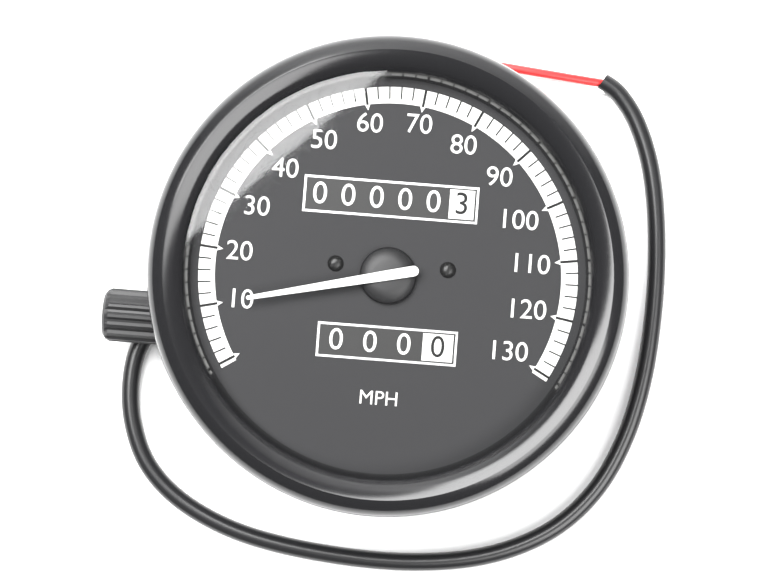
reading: 10 MPH
